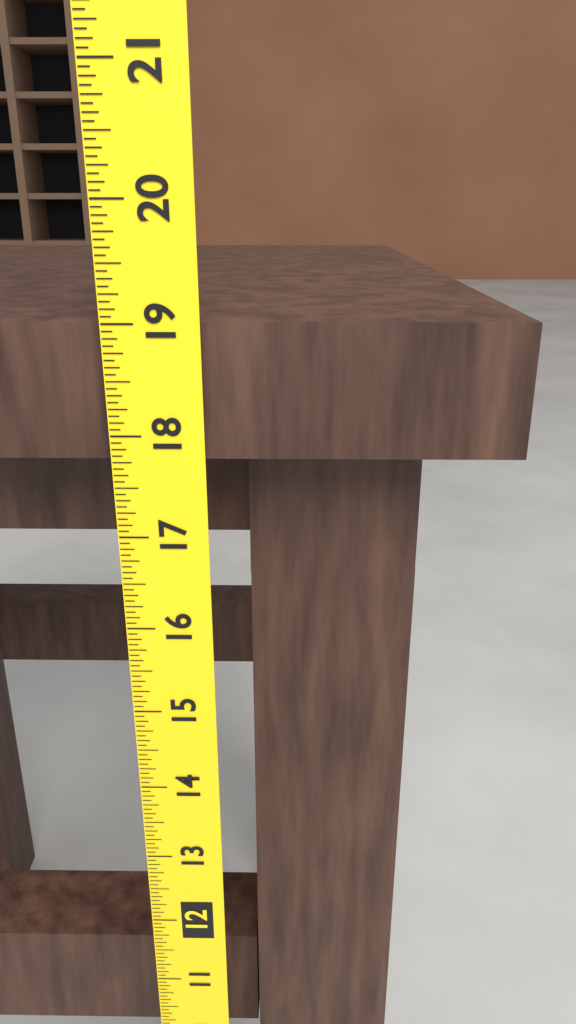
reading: 19.0000 (no unit)
